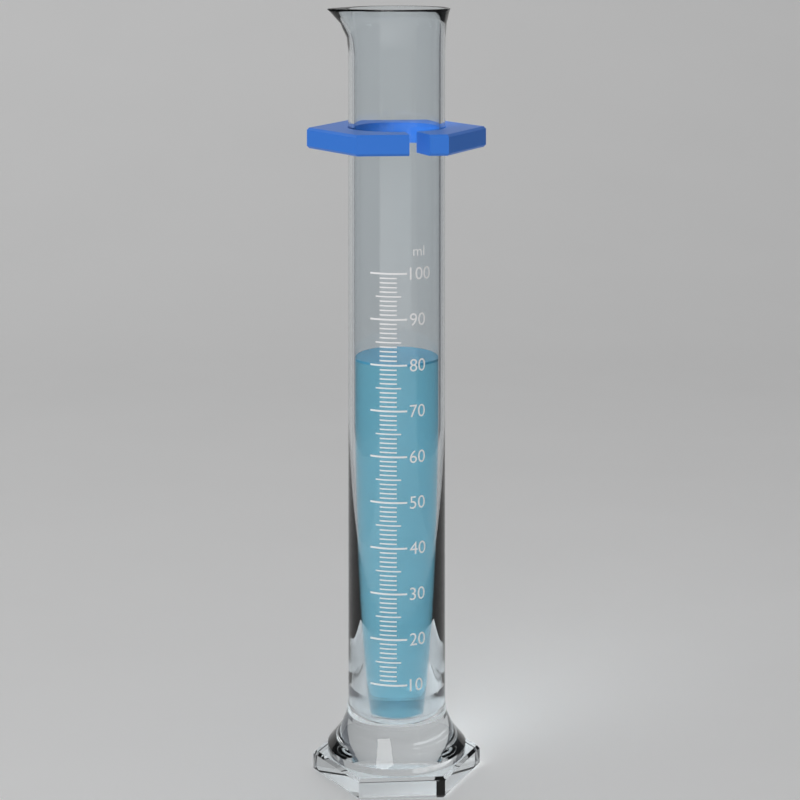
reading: 80 ml
